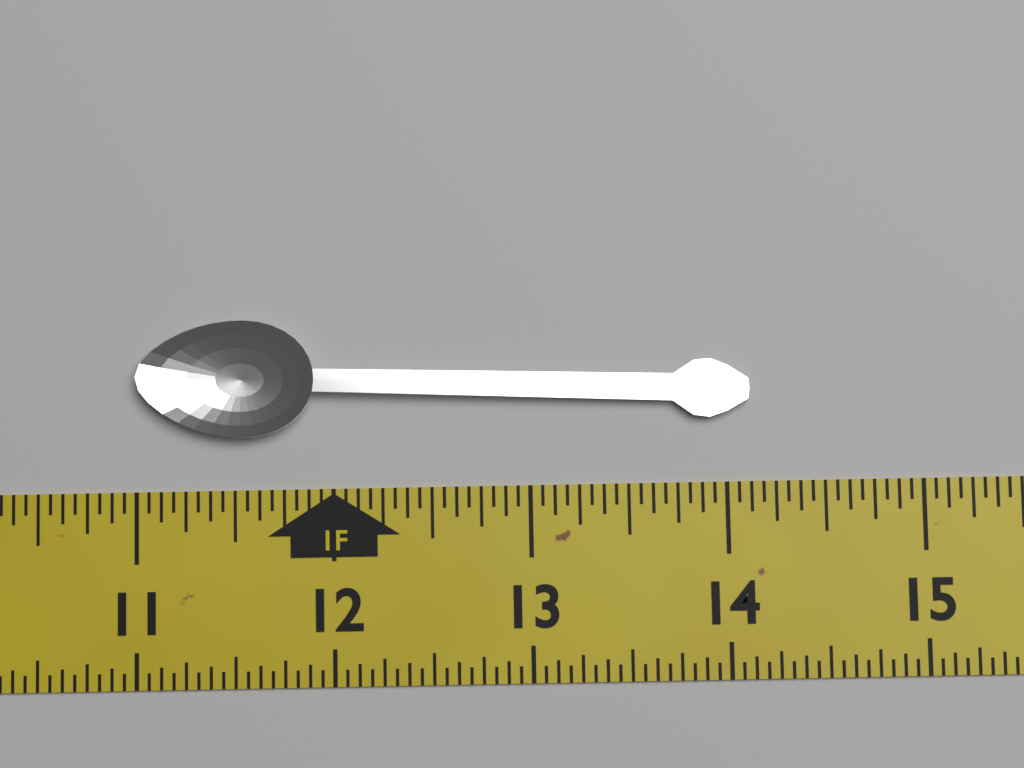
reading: 14.1250 in
